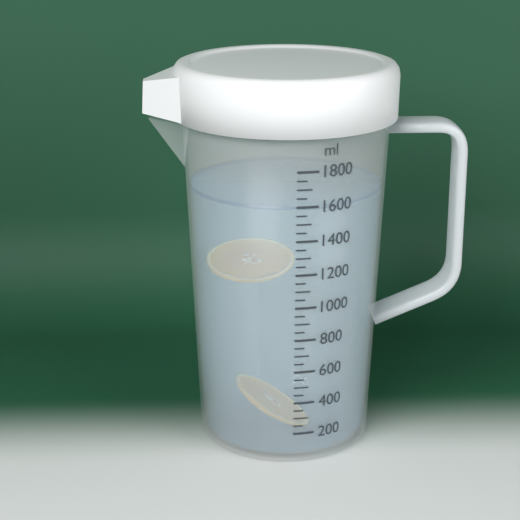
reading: 1600 ml
